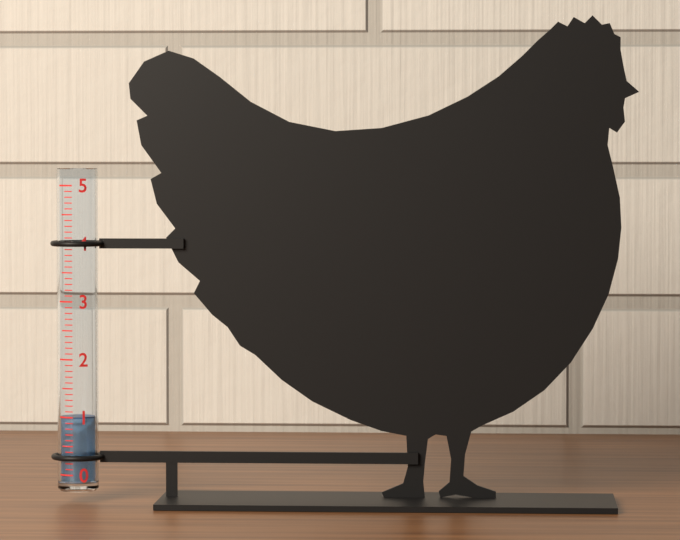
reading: 1.0 (no unit)
